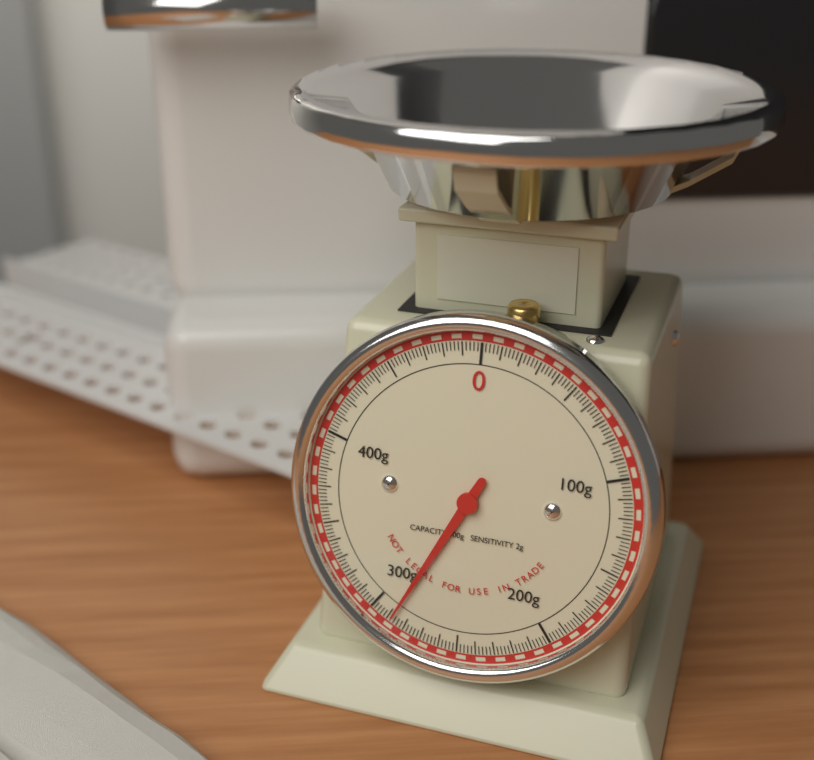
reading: 288 g
